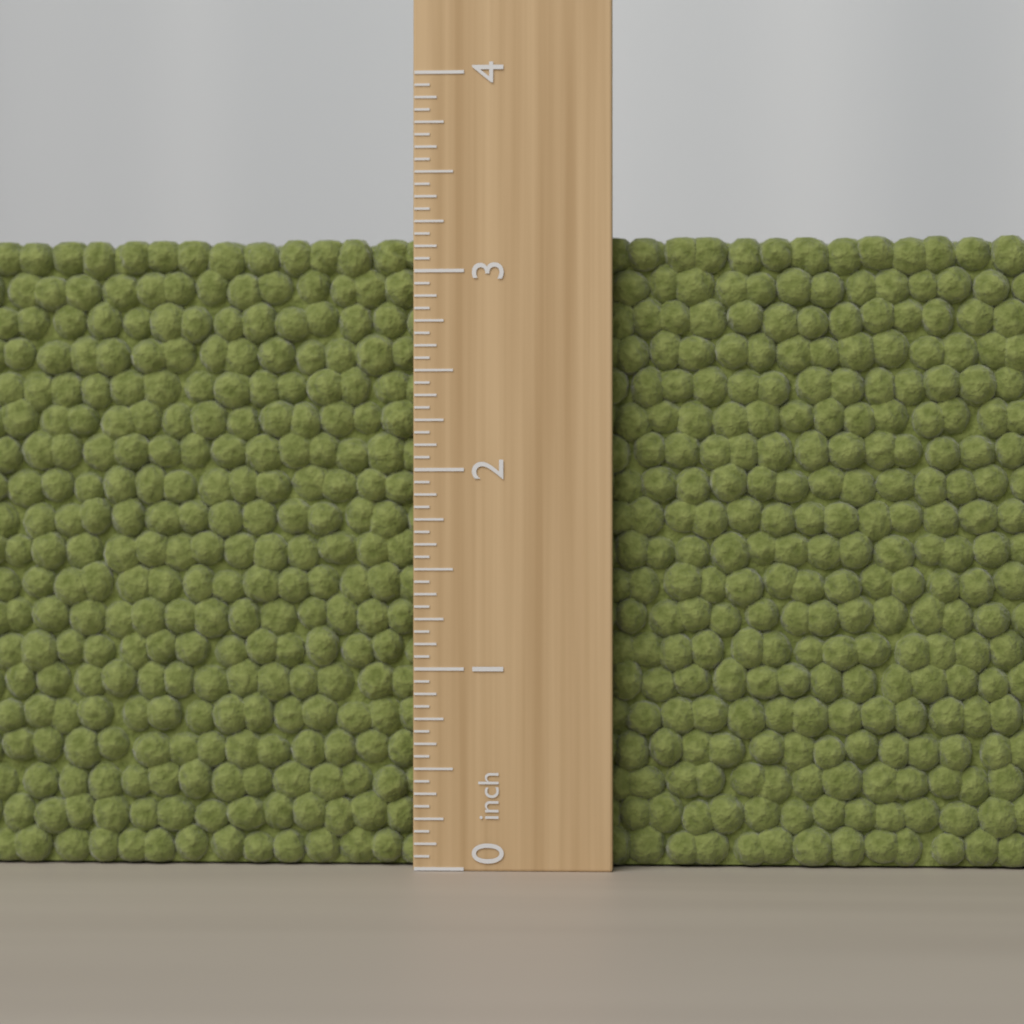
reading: 3.1875 inch
